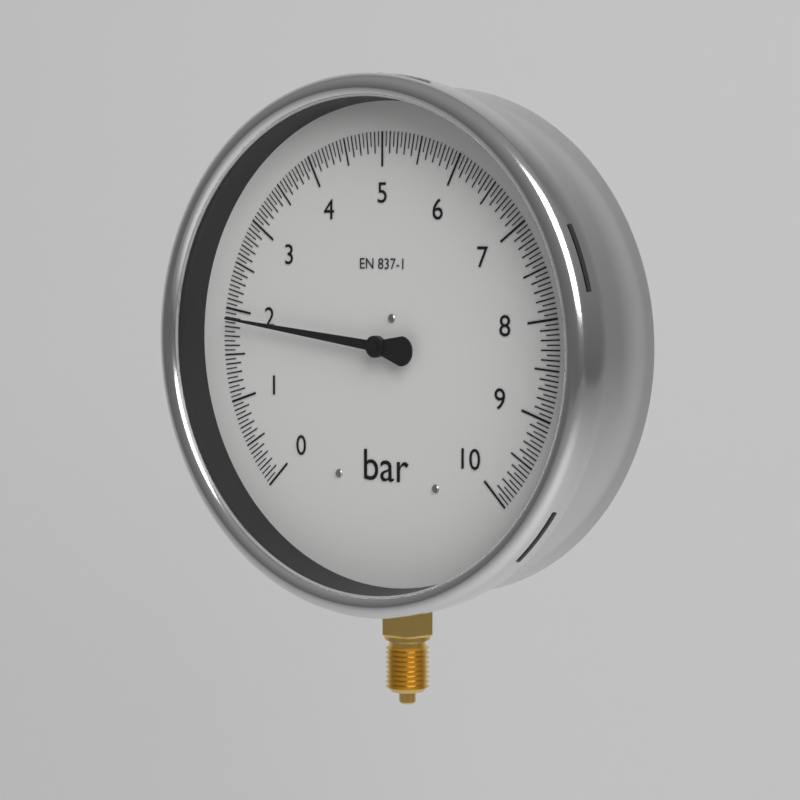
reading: 1.90 bar
